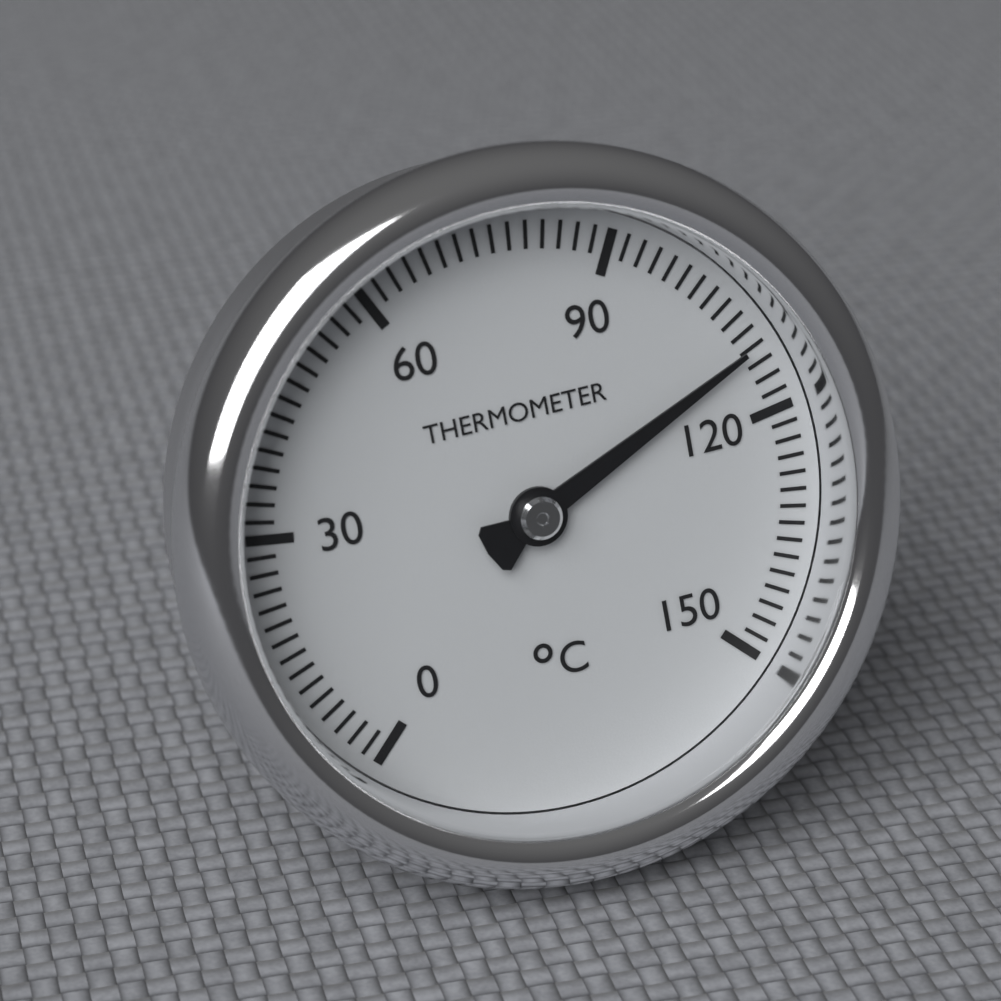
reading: 112 °C
